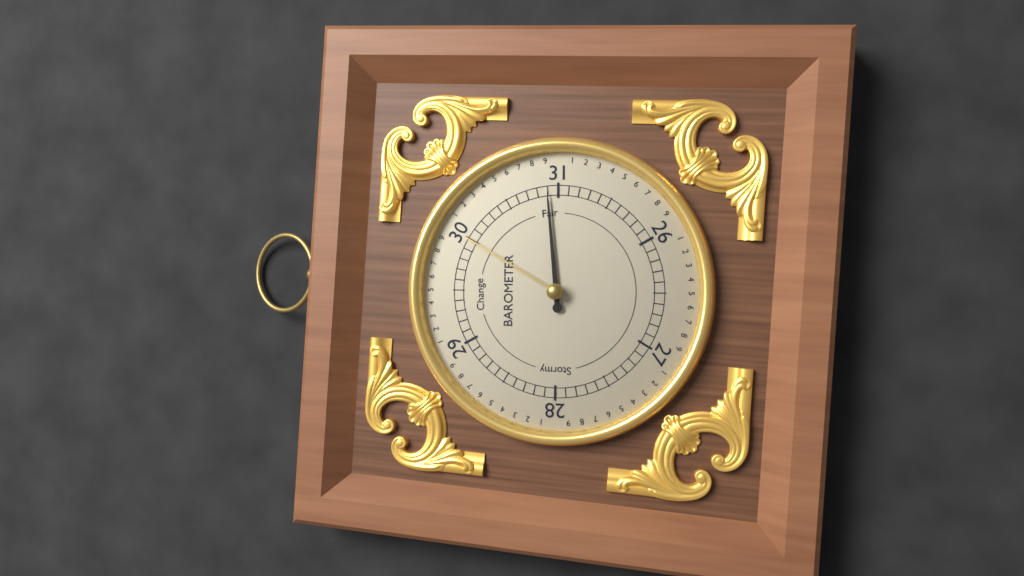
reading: 30.9 (no unit)
